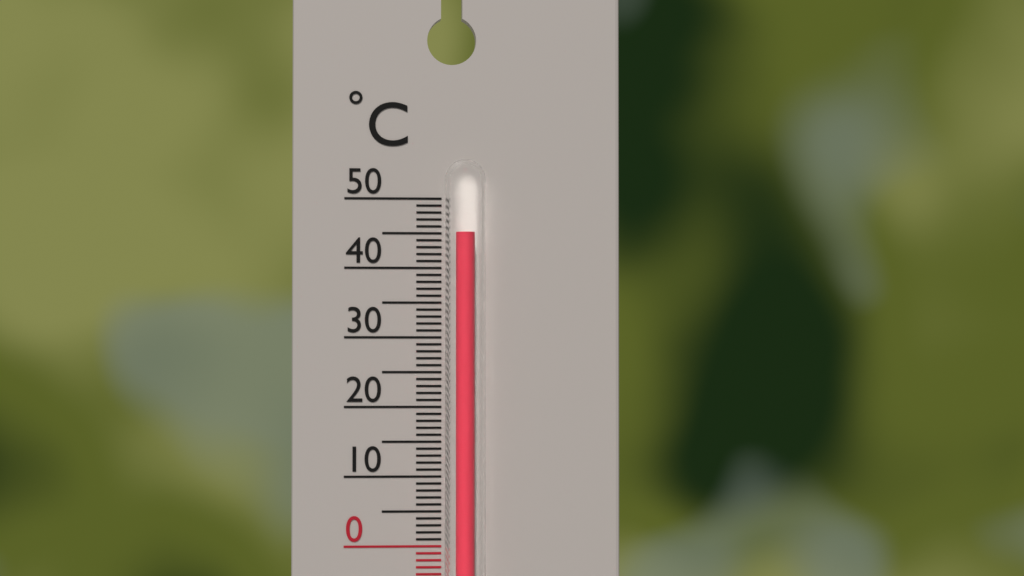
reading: 45 °C
